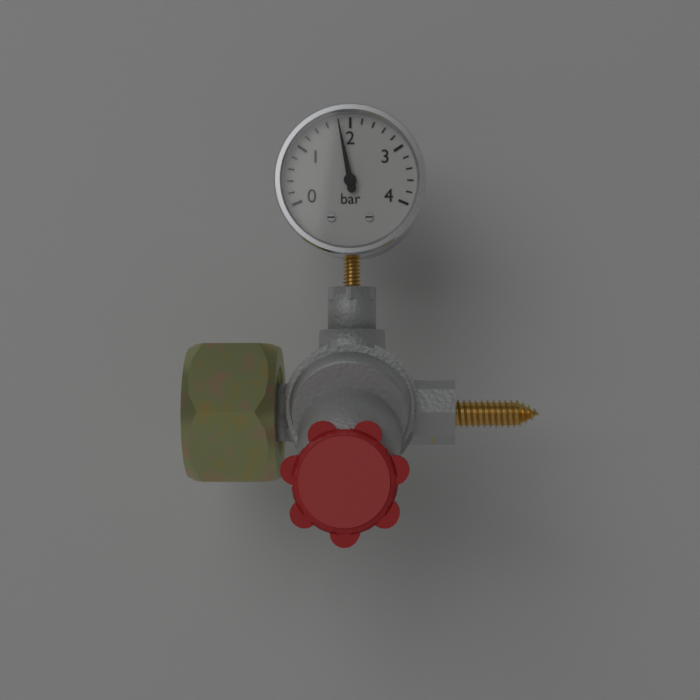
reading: 1.8 bar
